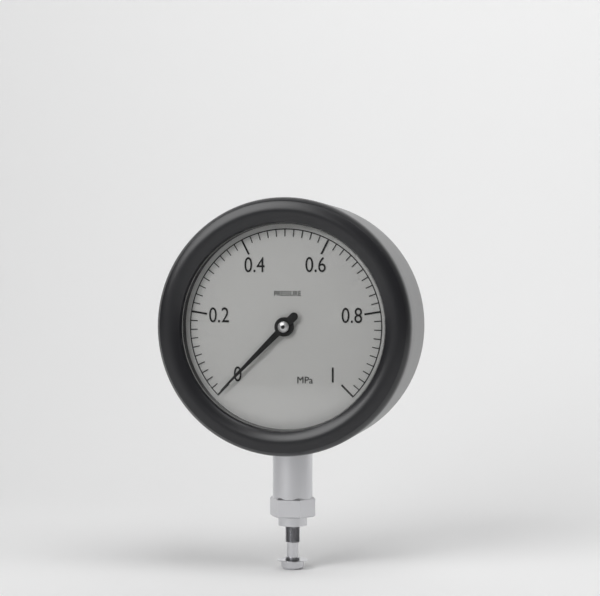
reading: 0.00 MPa
